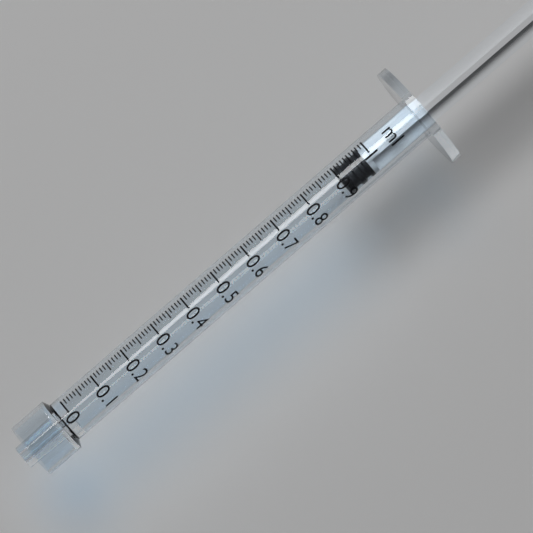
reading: 0.90 ml
